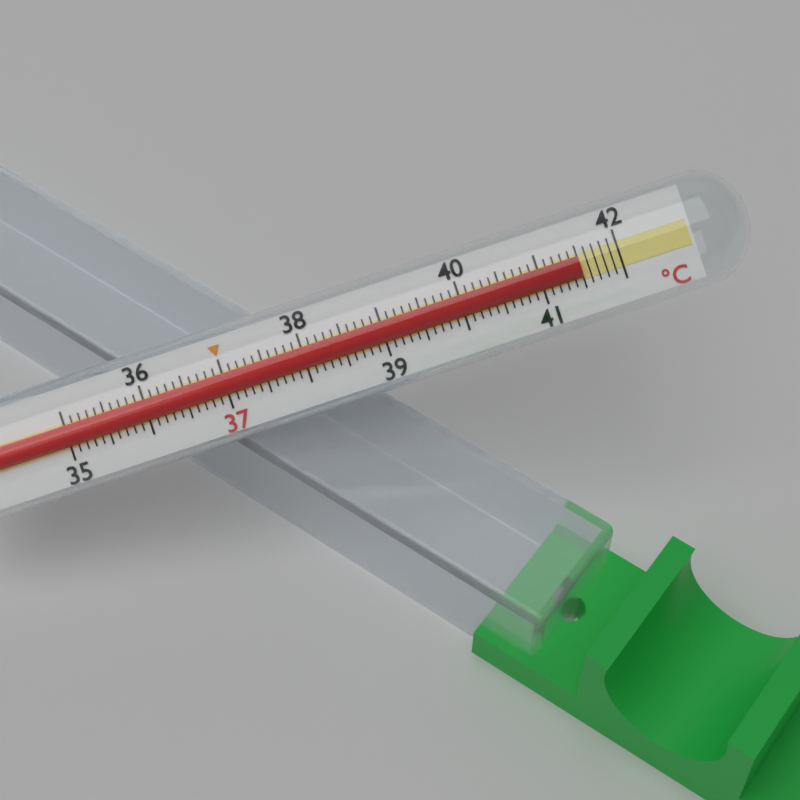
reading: 41.5 °C
